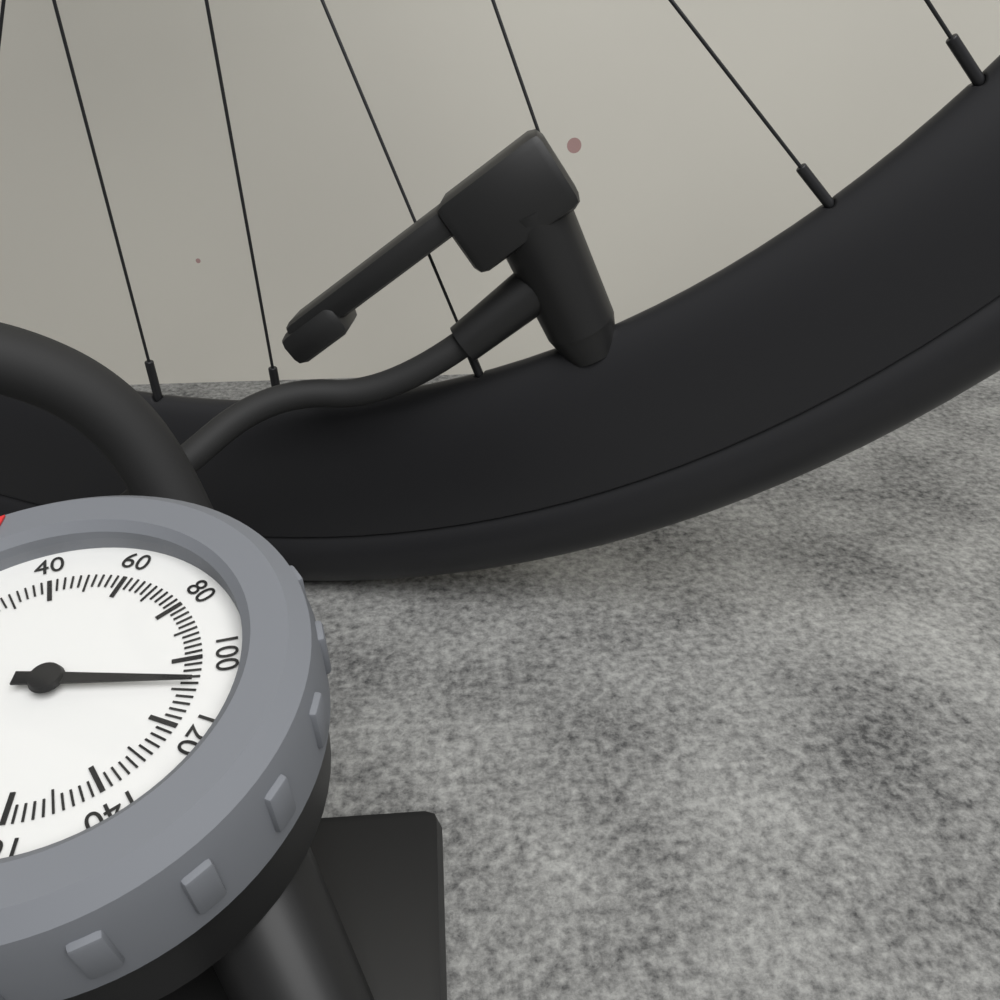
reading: 108 psi
